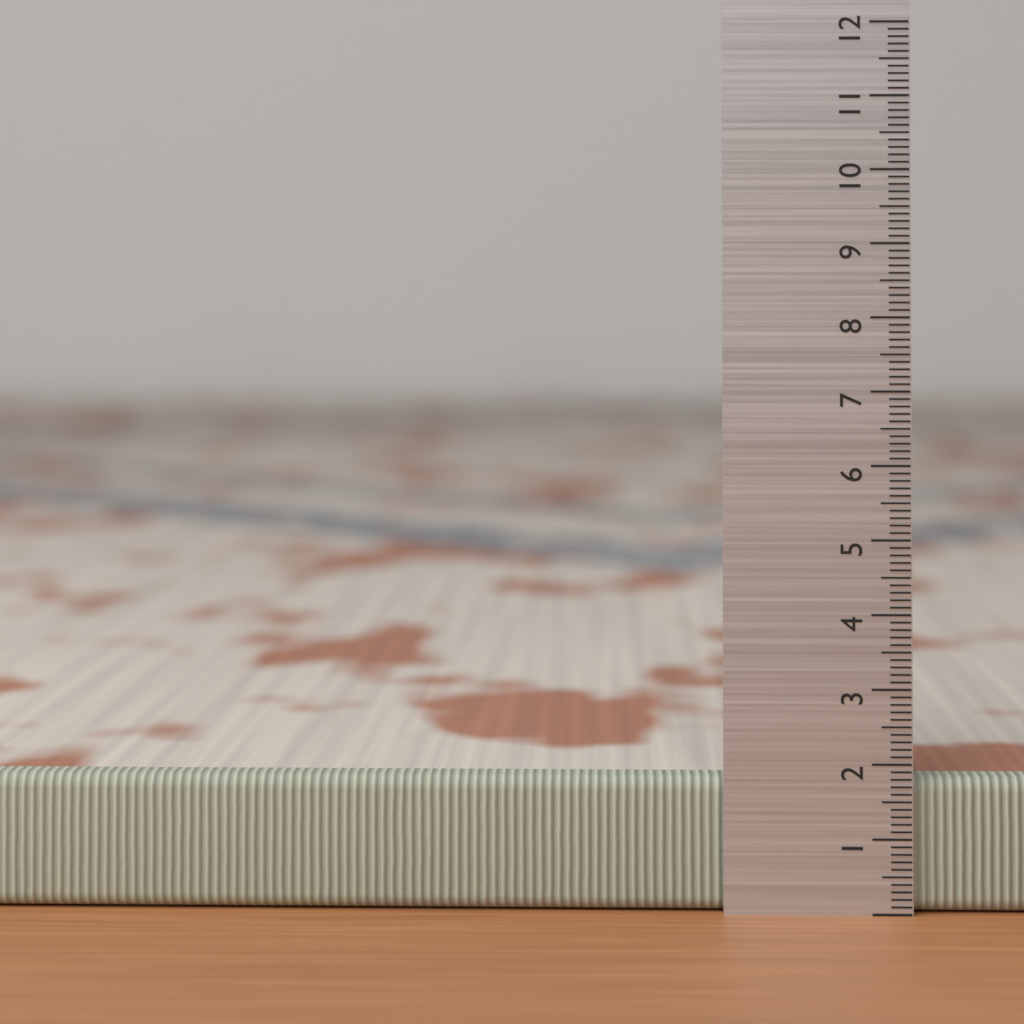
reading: 1.8 (no unit)
